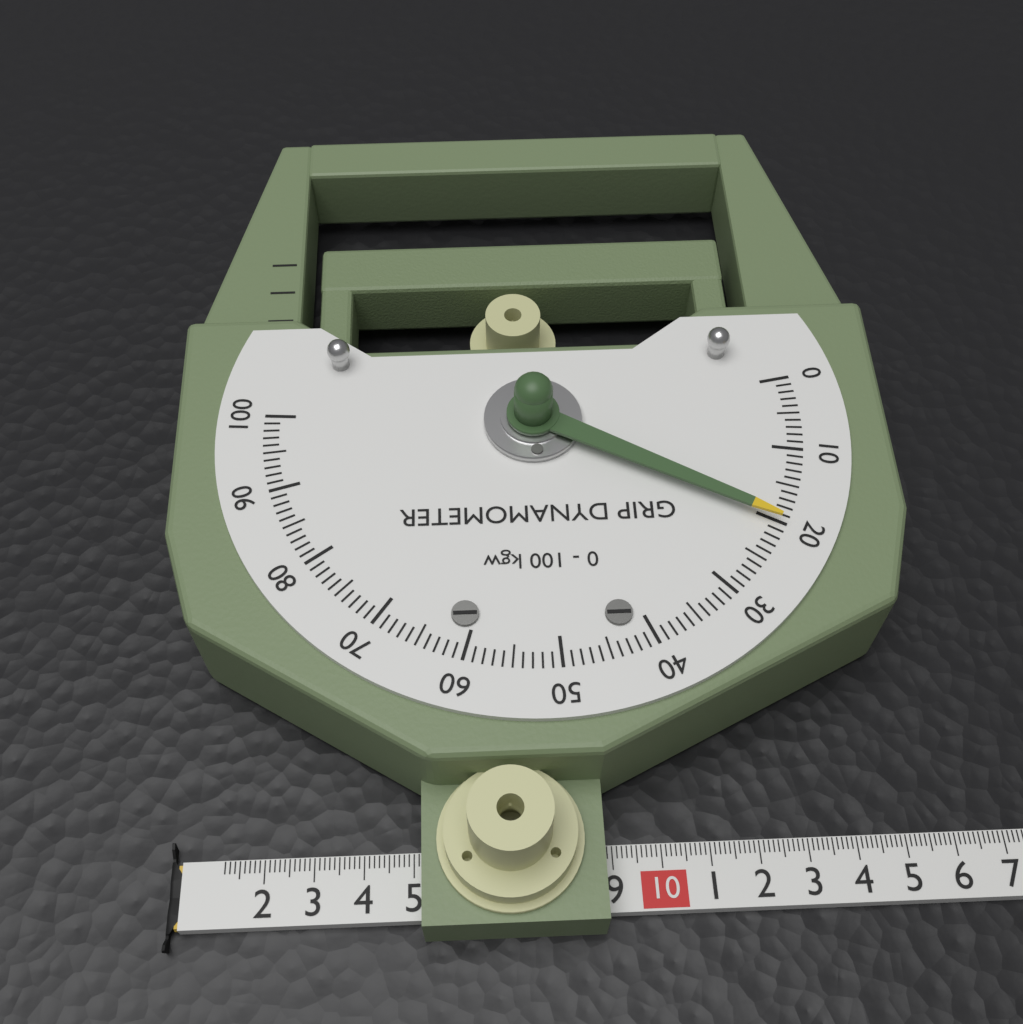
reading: 20 kgw
